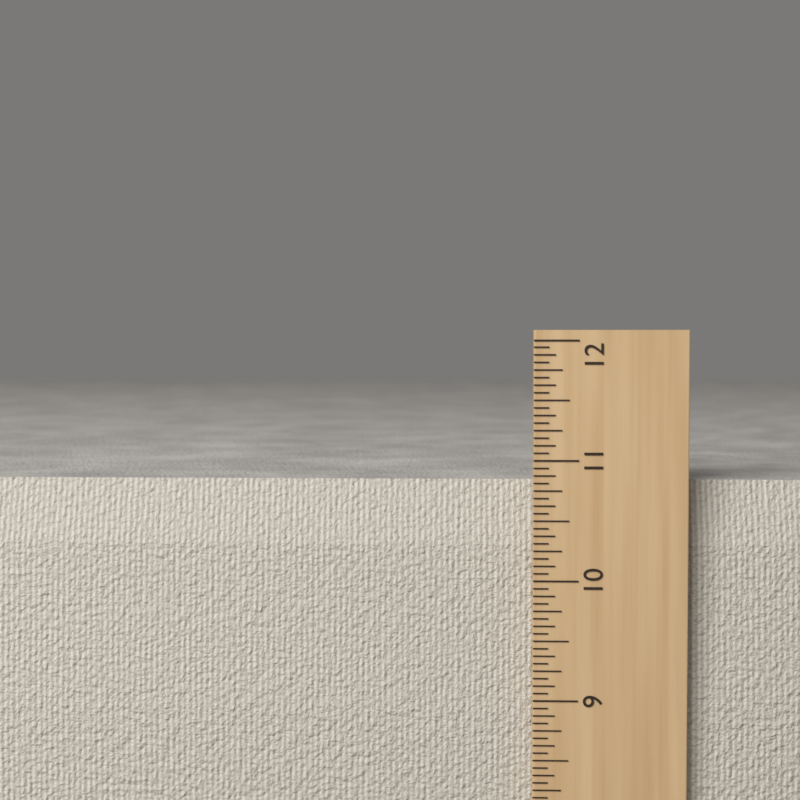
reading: 10.8125 in
